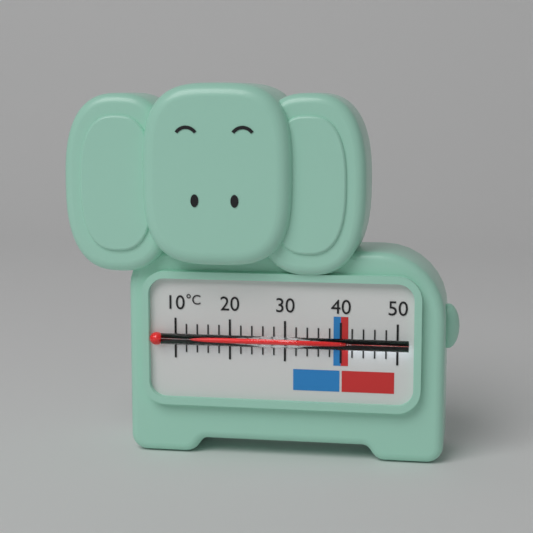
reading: 40 °C
